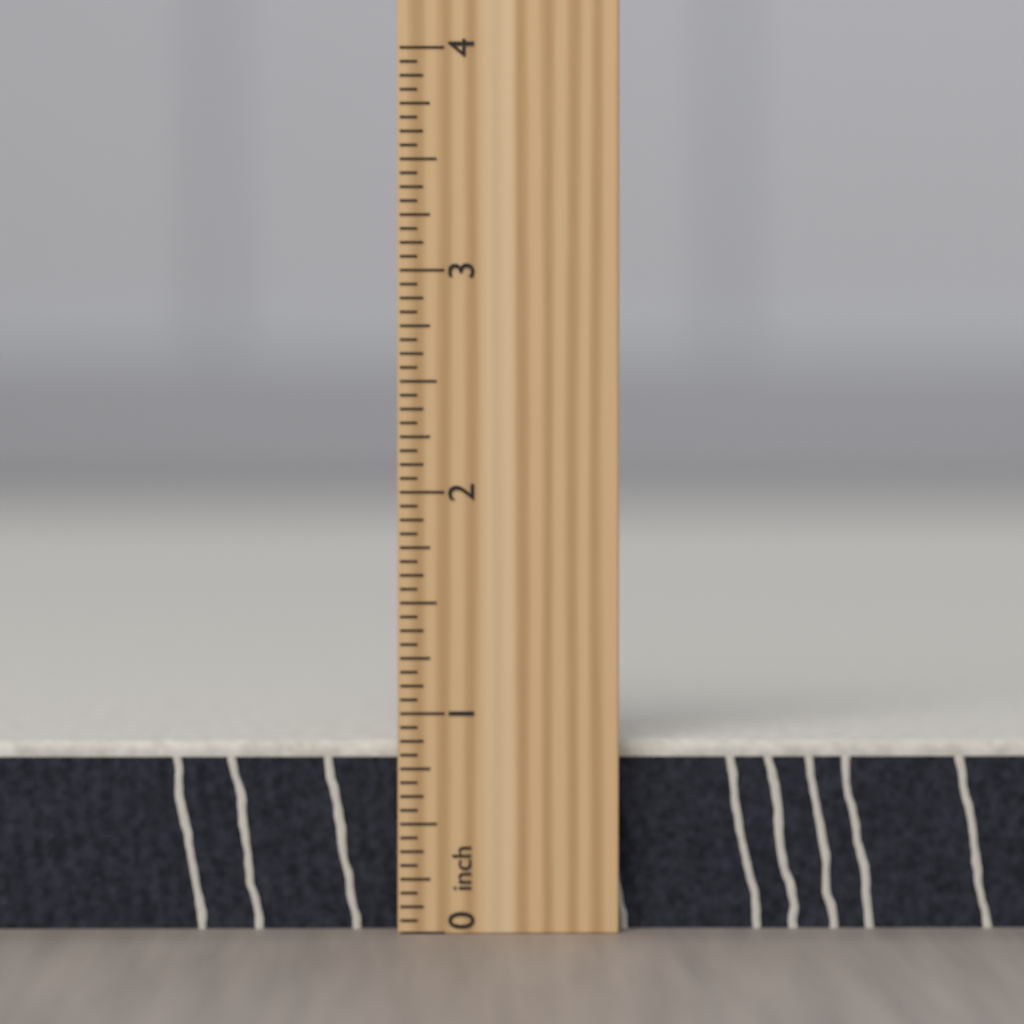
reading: 0.8750 inch
